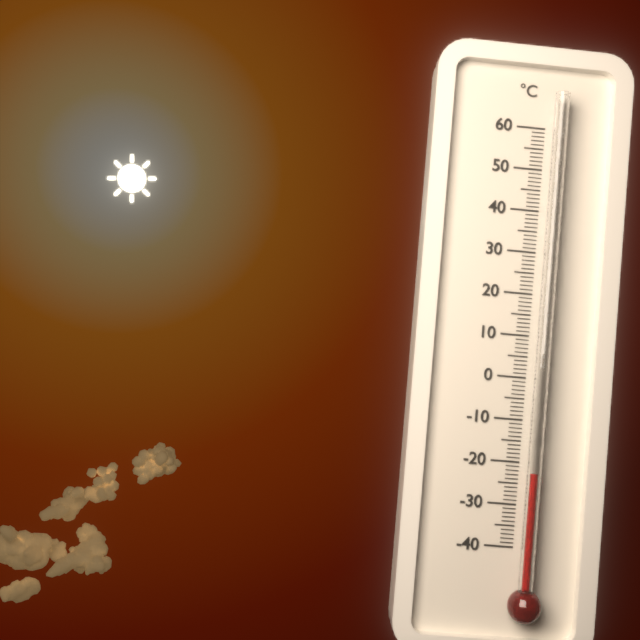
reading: -22 °C
